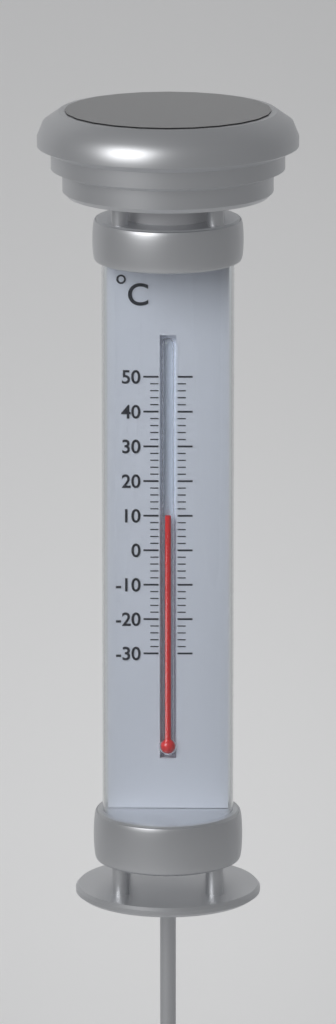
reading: 10 °C
